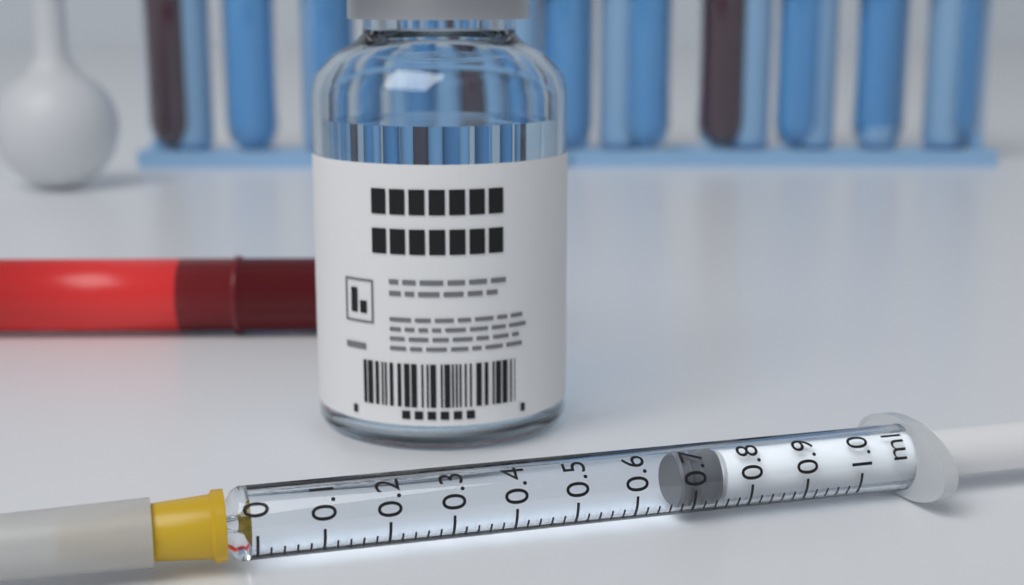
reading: 0.68 ml
